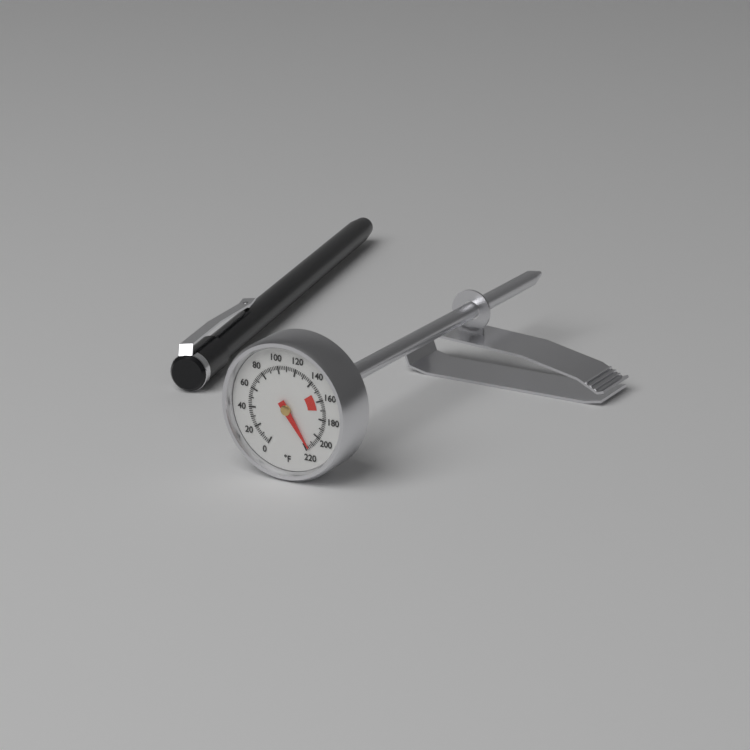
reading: 216 °F
